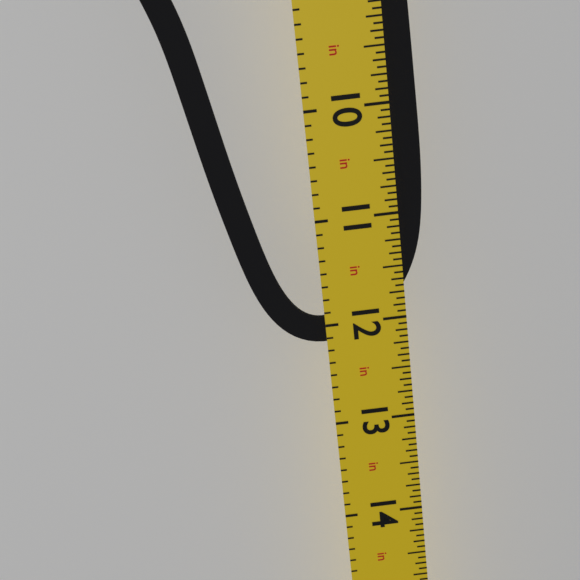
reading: 12.1875 in
